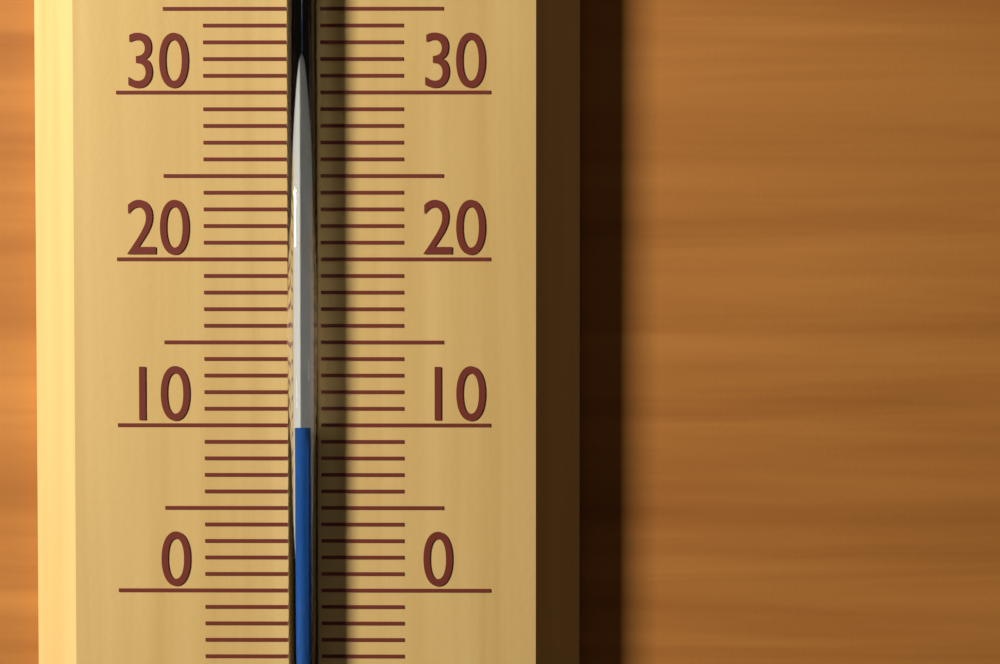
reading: 10 °C
